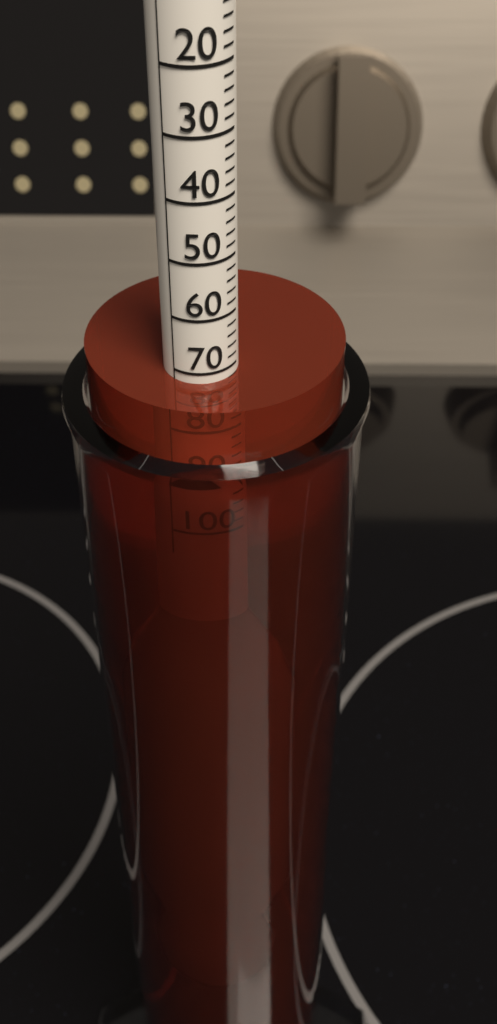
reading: 72 (no unit)
